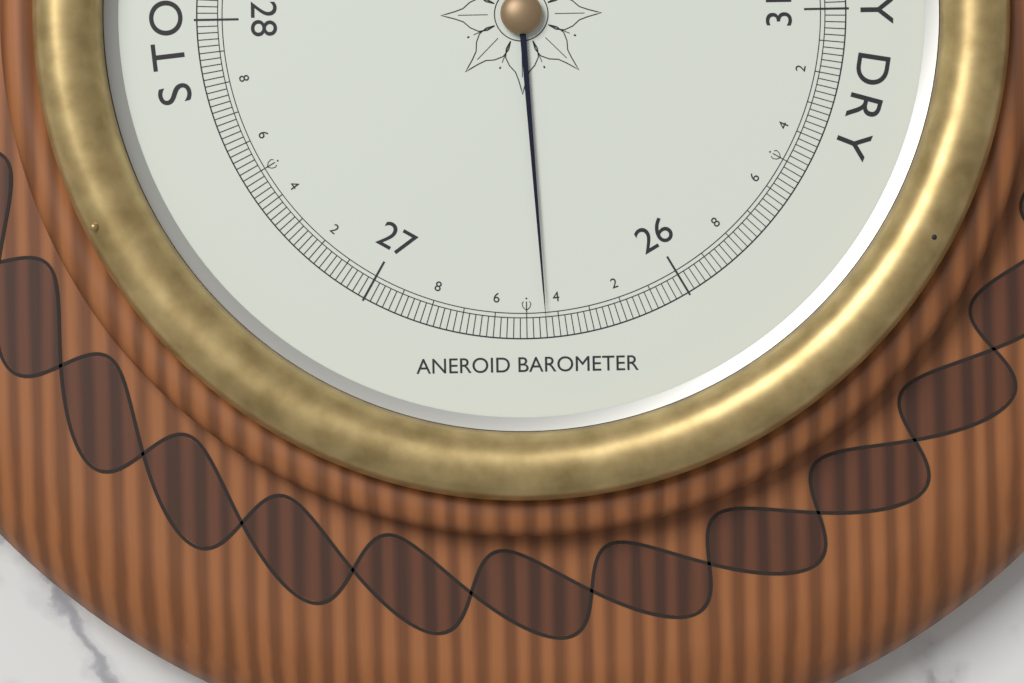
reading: 26.44 inHg
